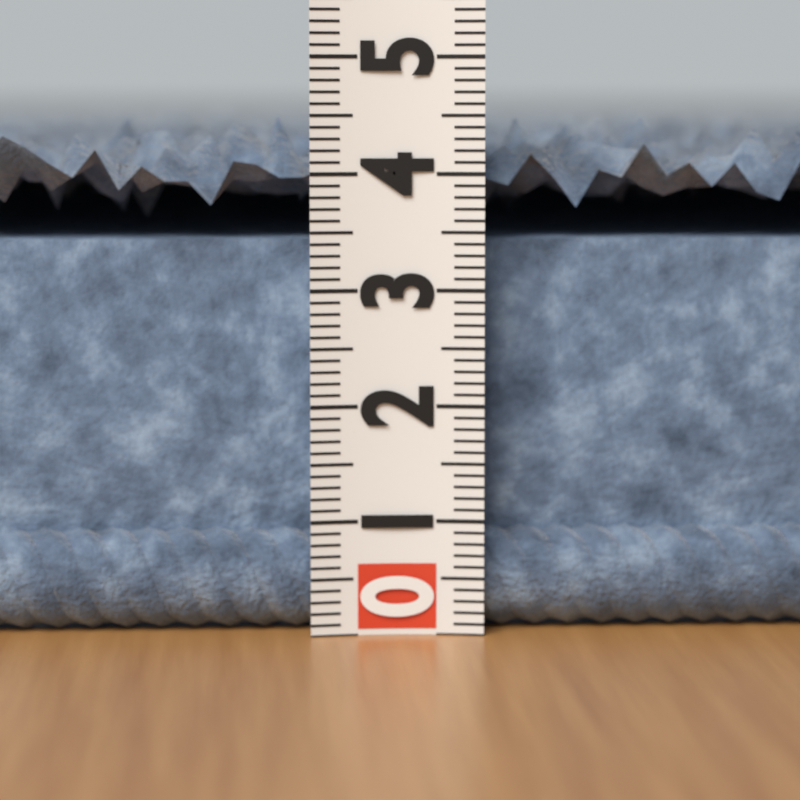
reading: 4.5 (no unit)
